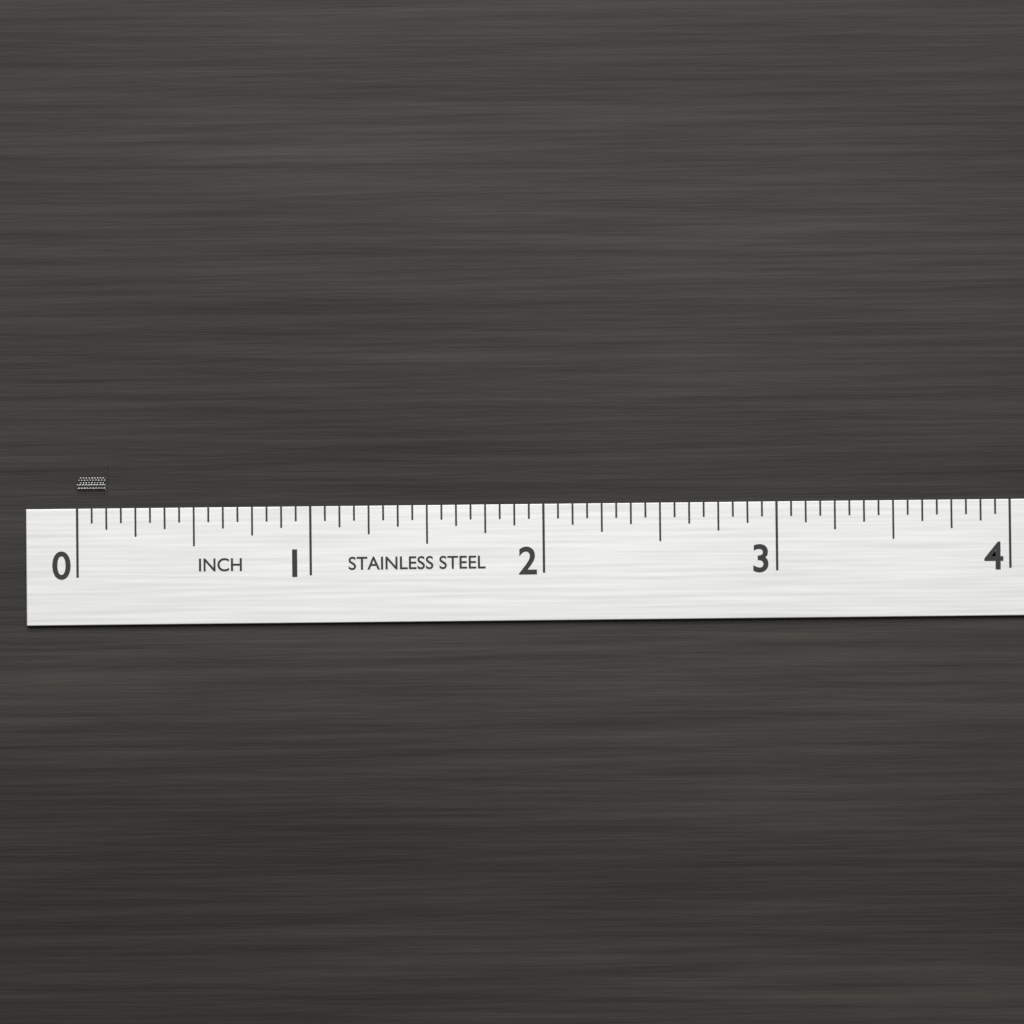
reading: 0.1250 in
